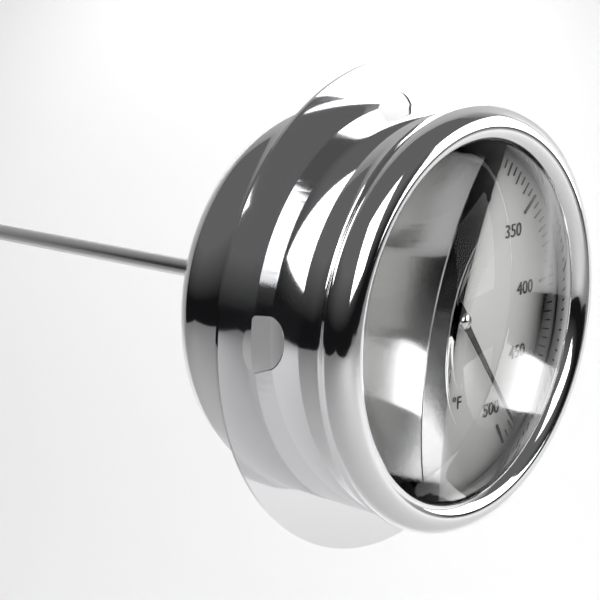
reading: 490 °F
